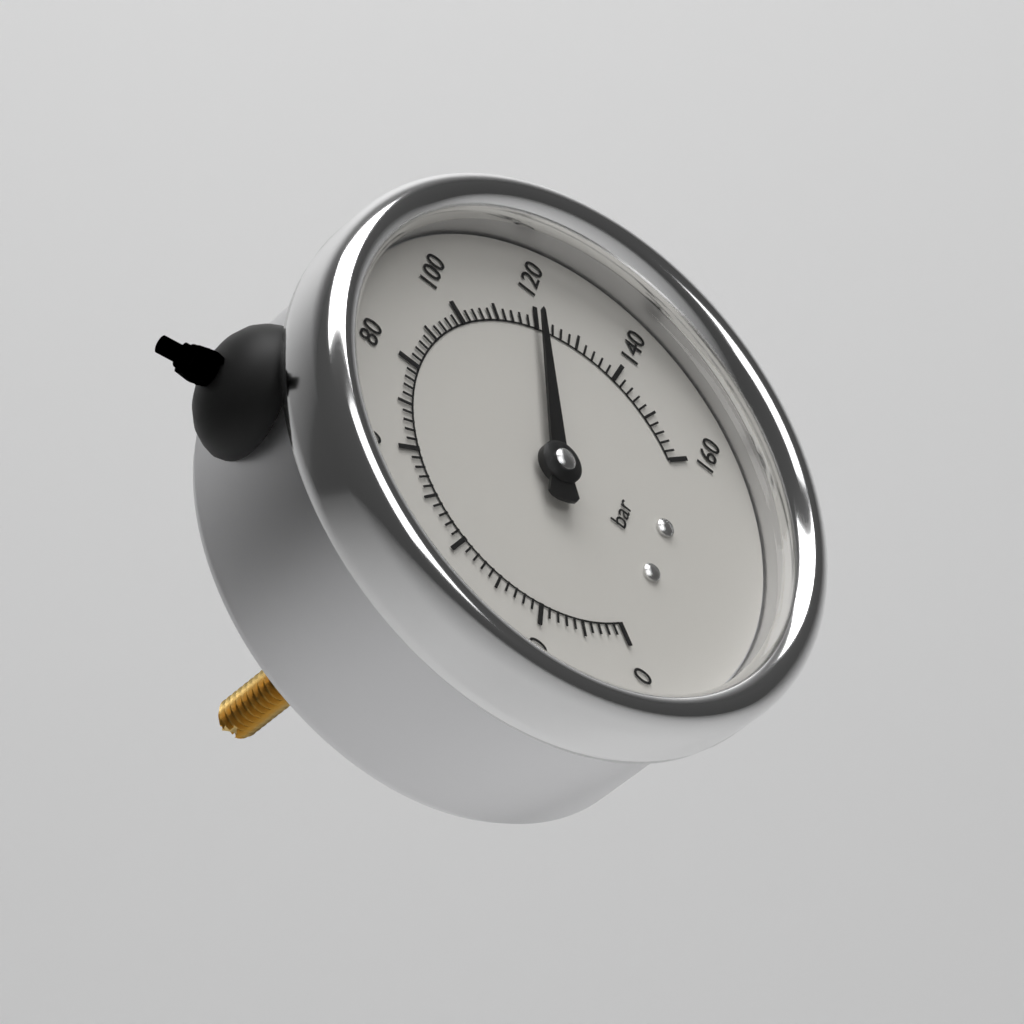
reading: 120 bar
